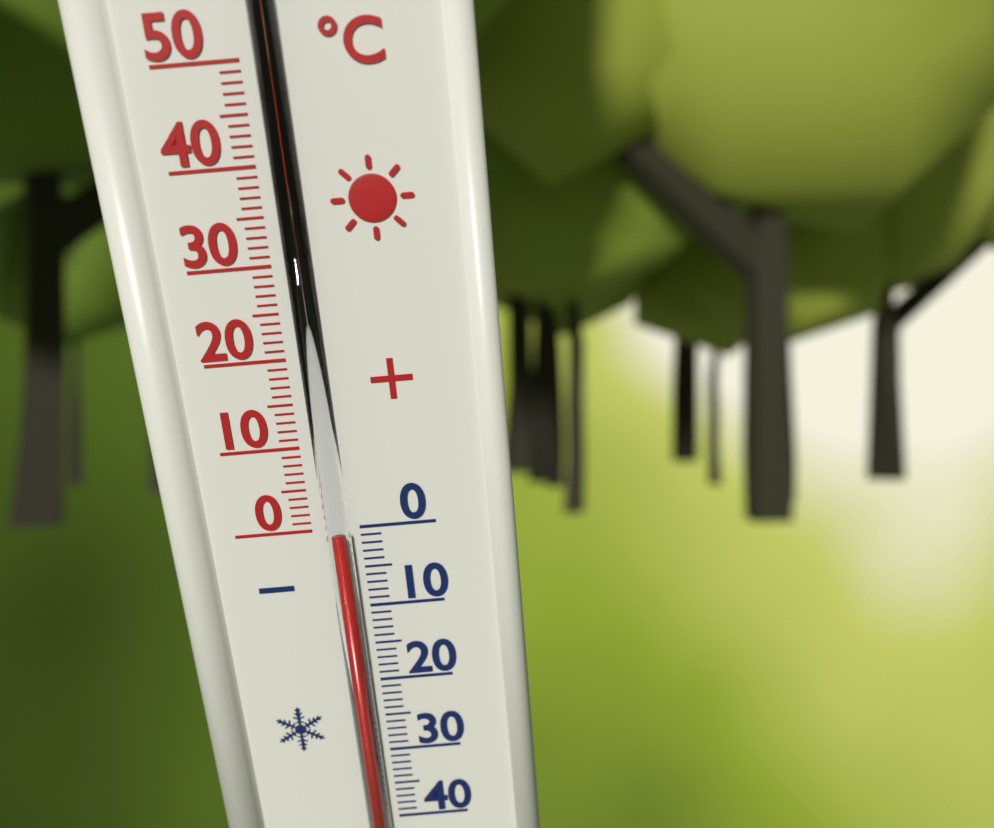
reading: 0 °C
